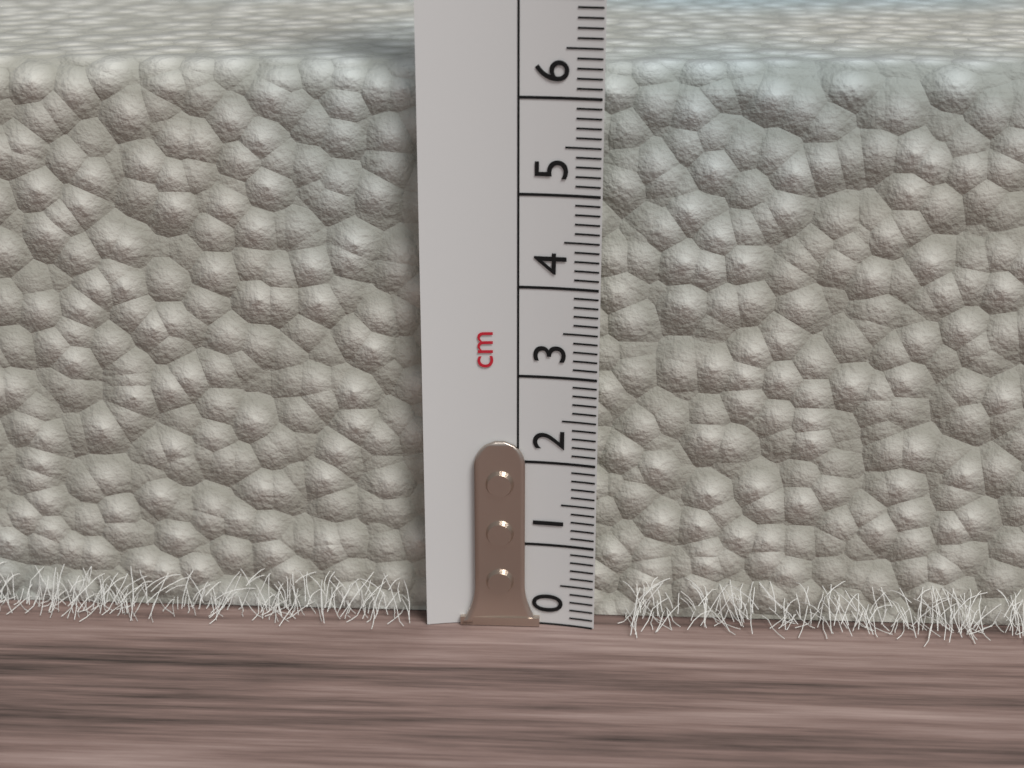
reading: 6.3 cm
